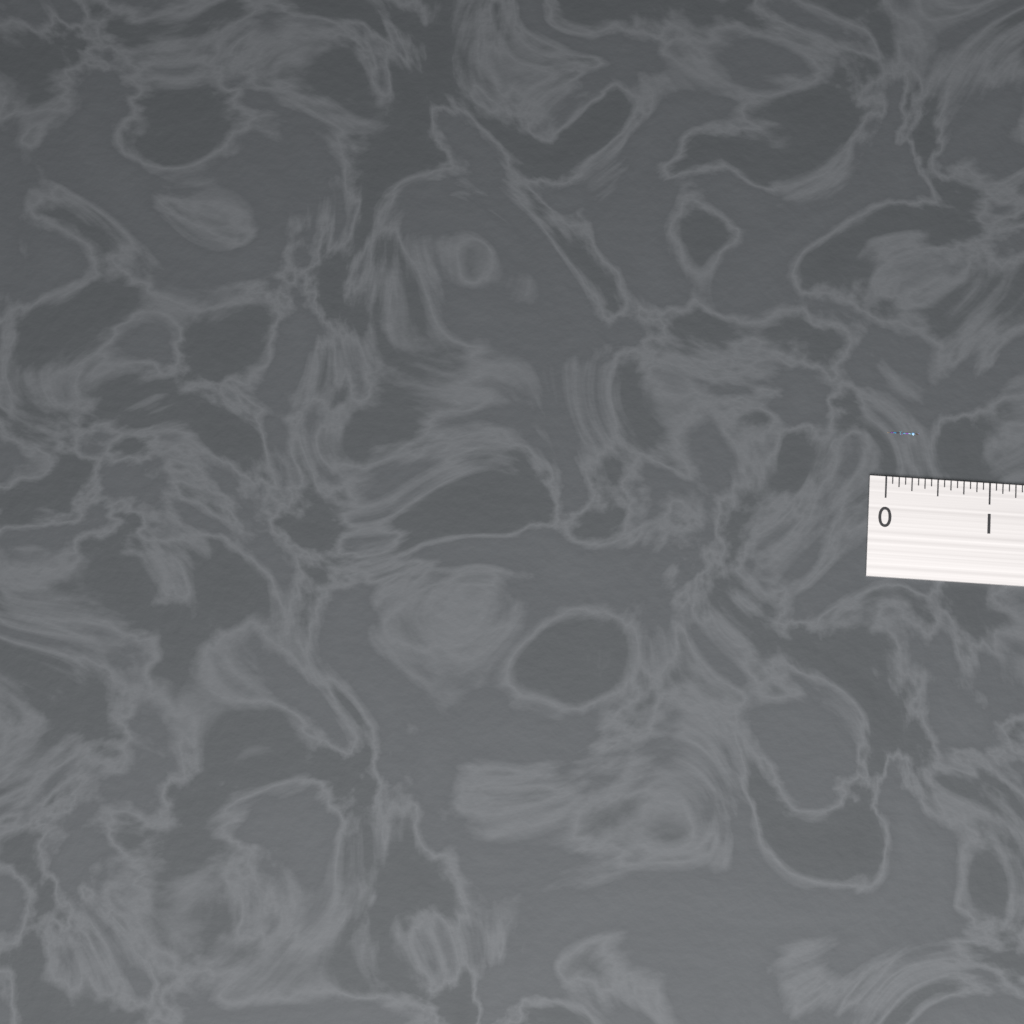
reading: 0.3125 (no unit)
